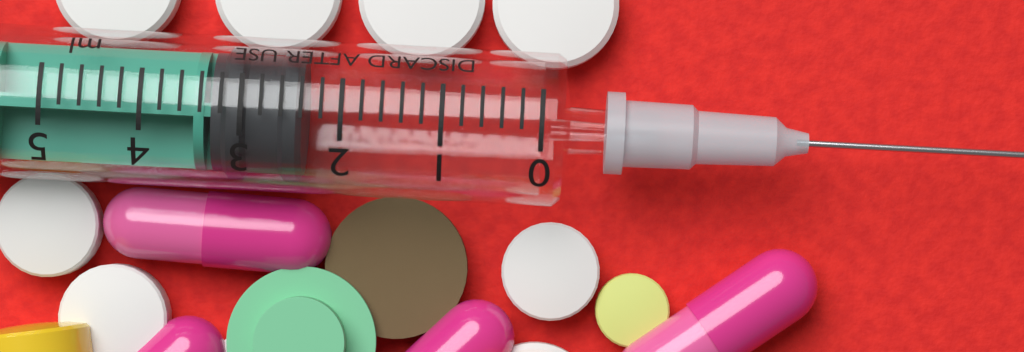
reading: 2.4 ml
